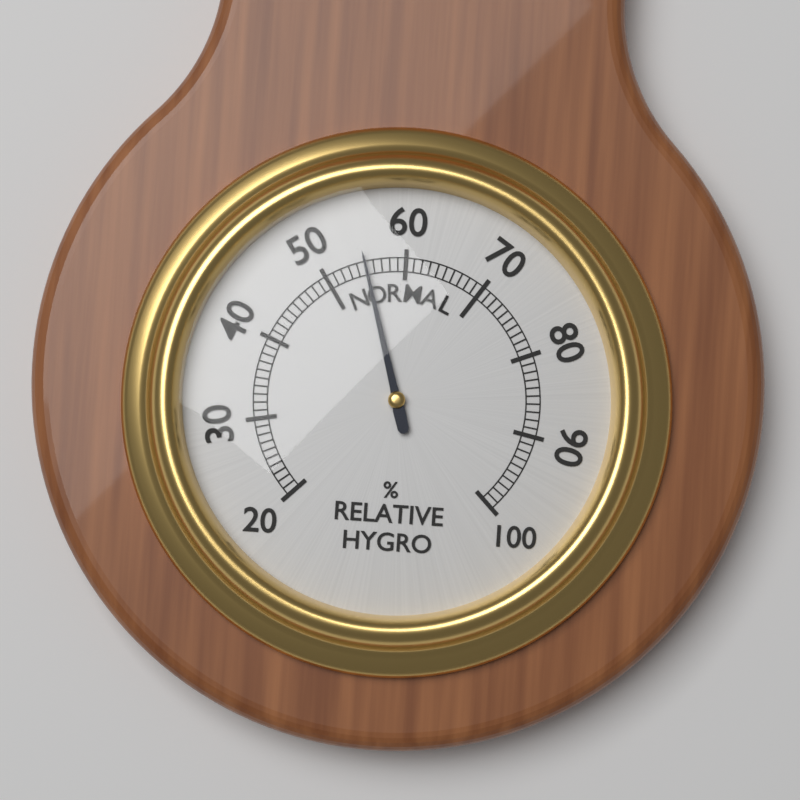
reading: 55 %
